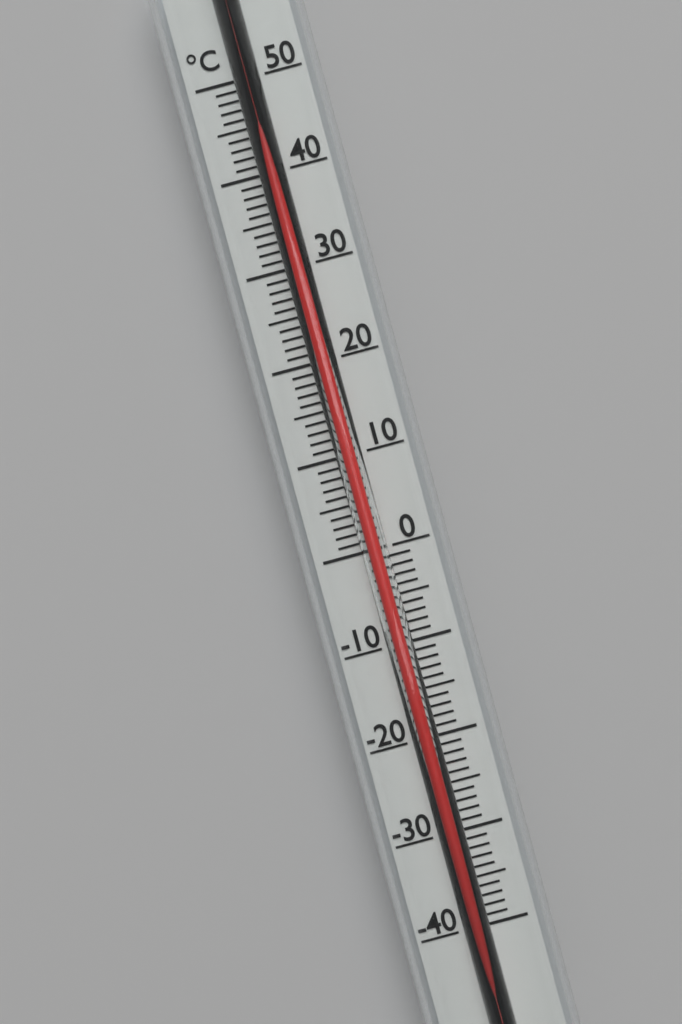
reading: 46 °C
